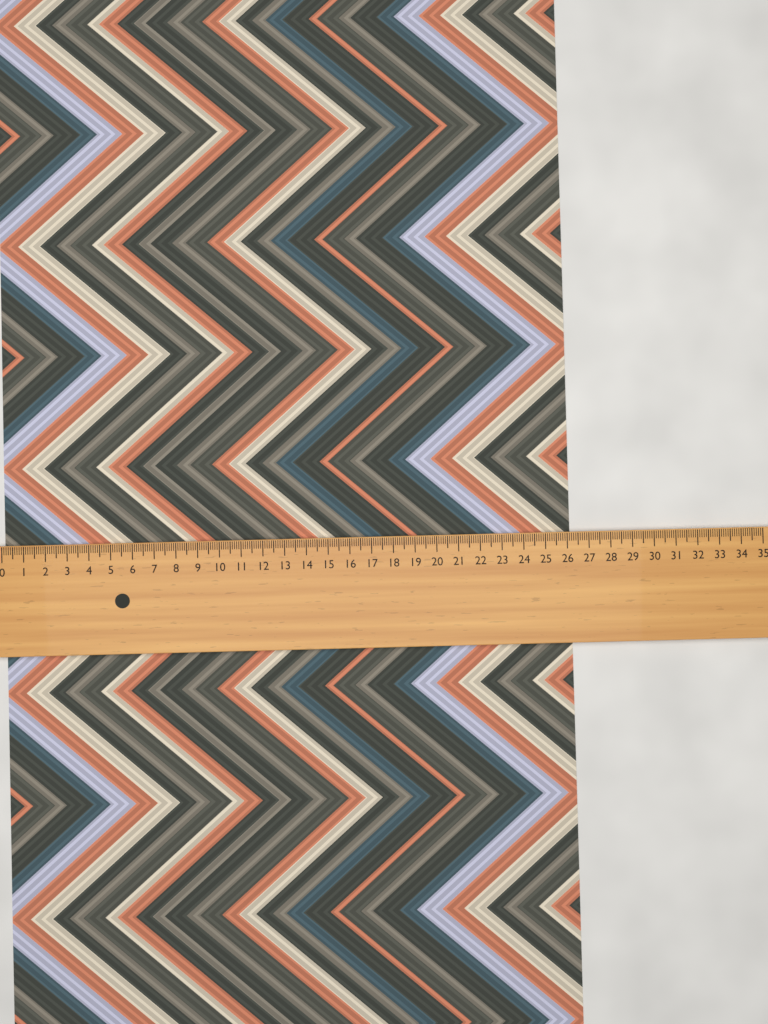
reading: 26.2 (no unit)
